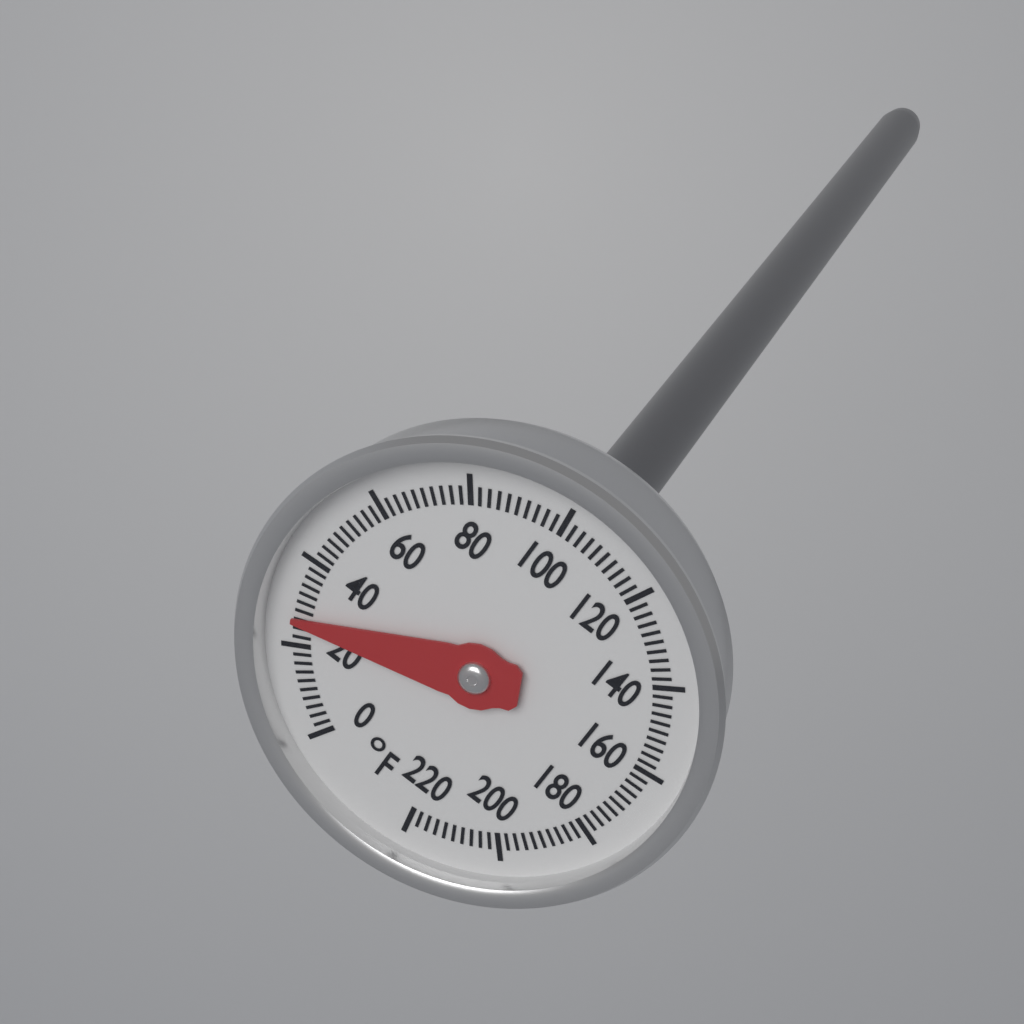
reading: 26 °F
